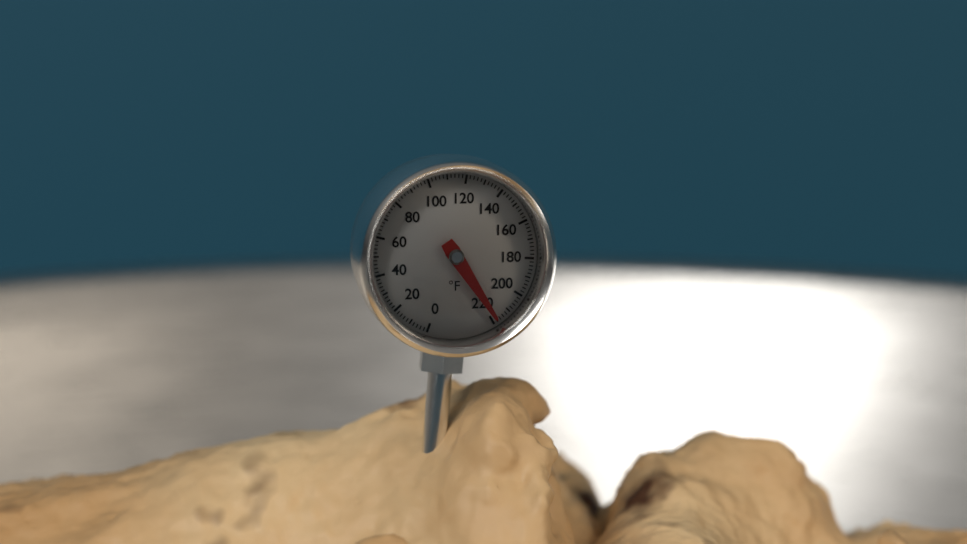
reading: 218 °F
